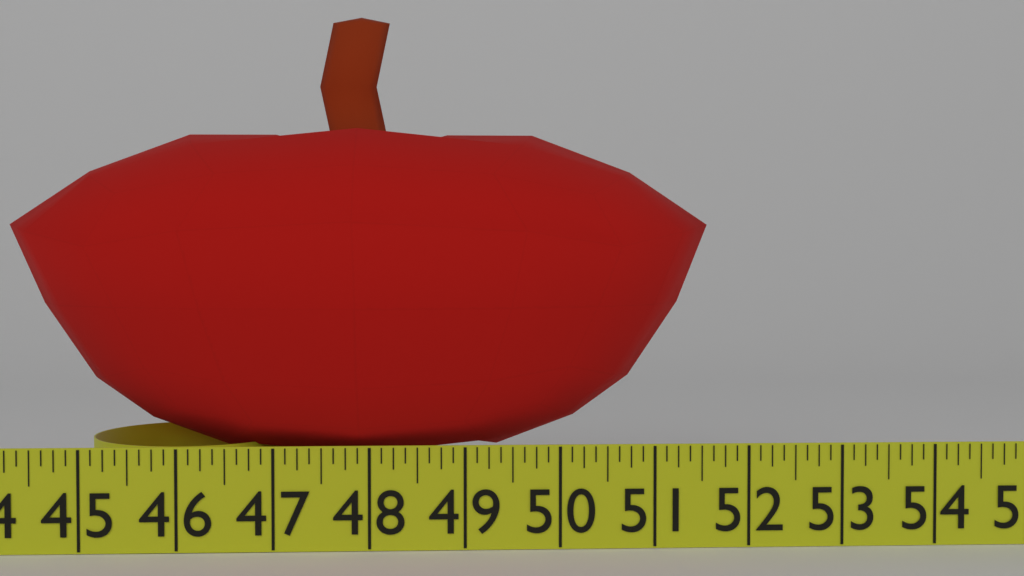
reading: 51.750 in
